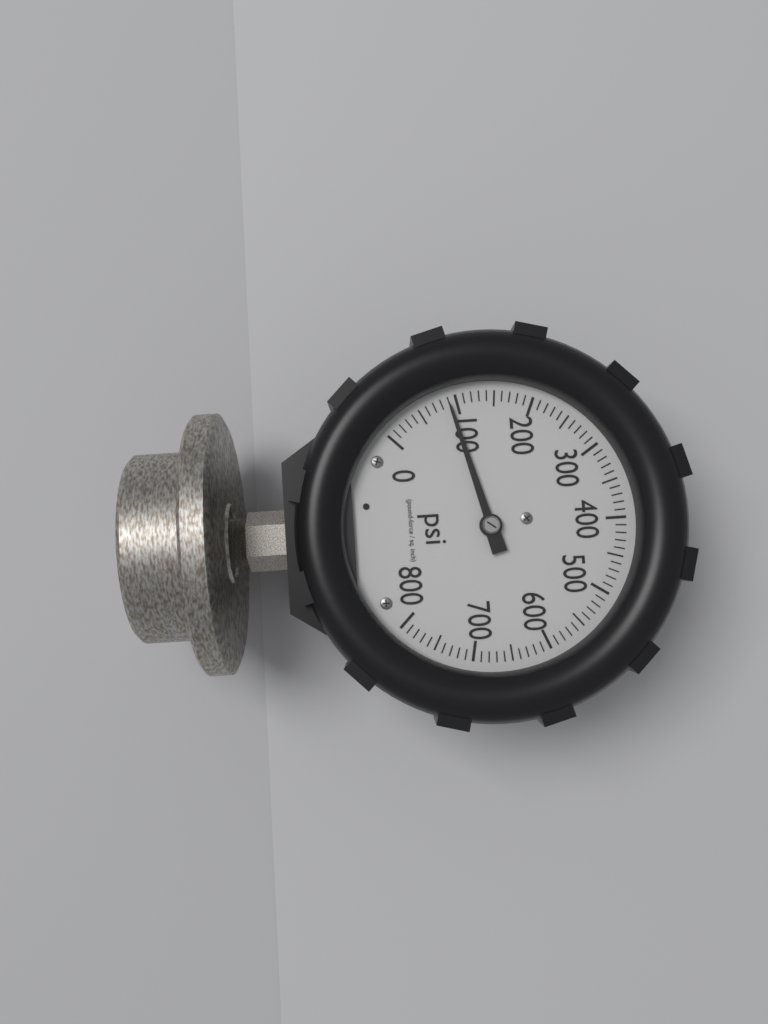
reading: 90 psi
